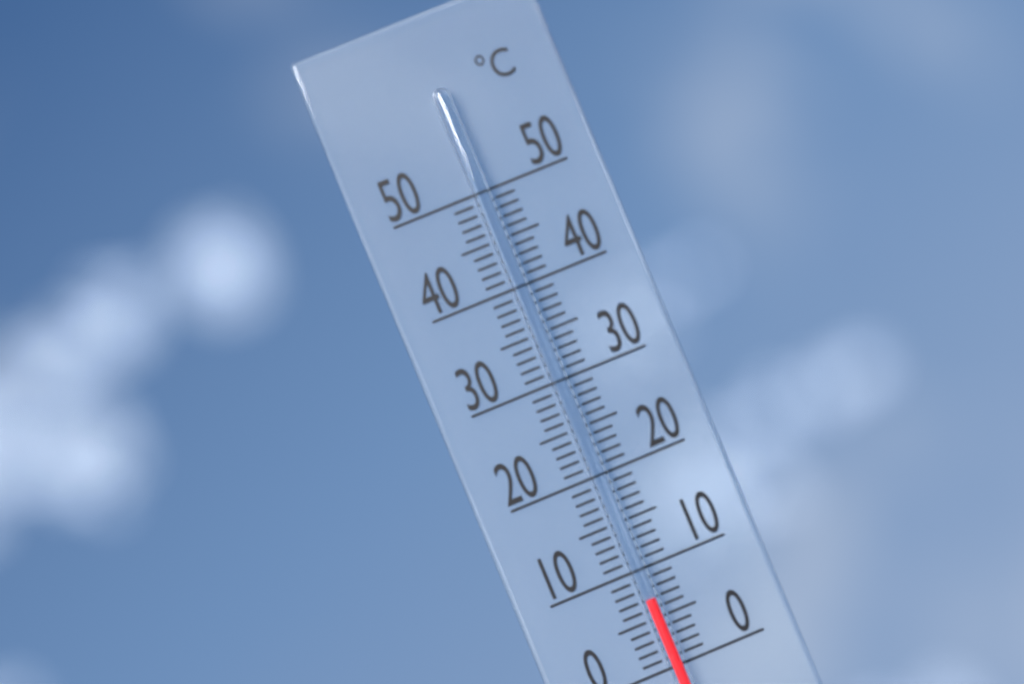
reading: 7 °C
